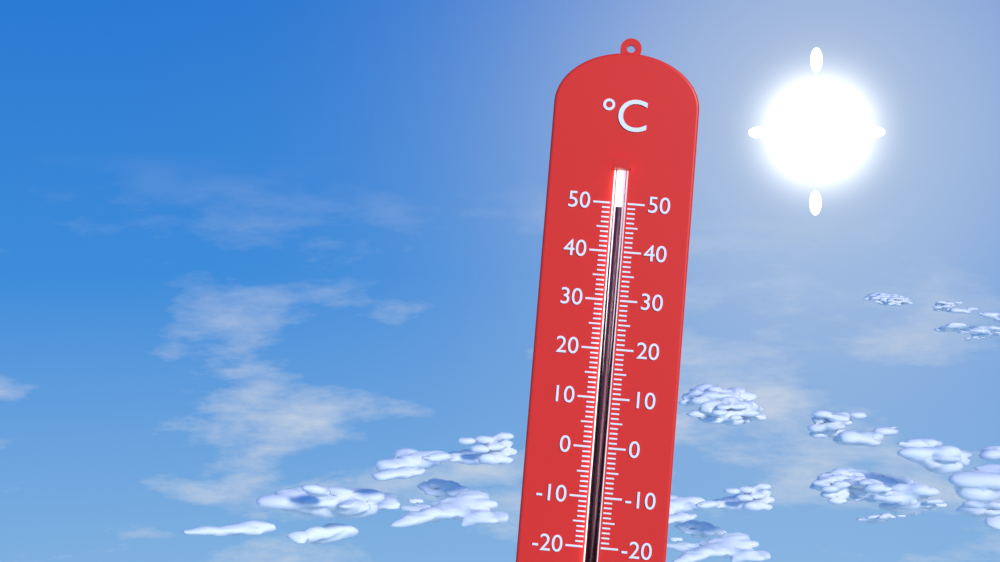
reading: 49 °C
